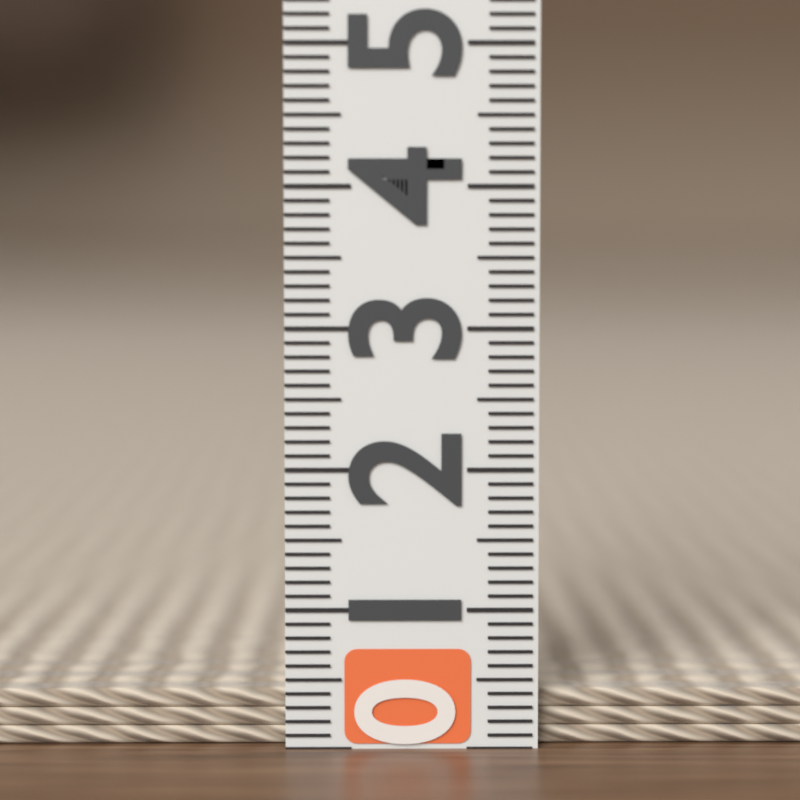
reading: 0.4 (no unit)
